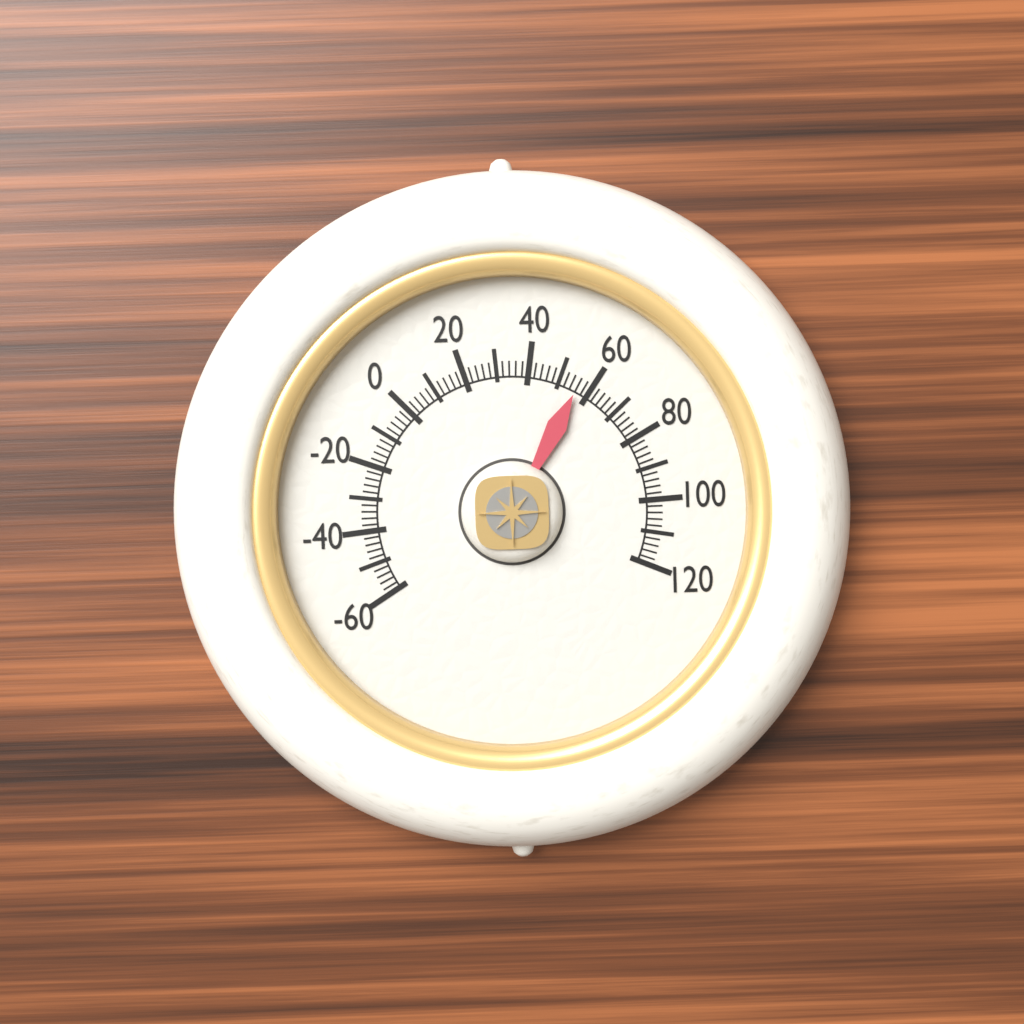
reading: 56 (no unit)
